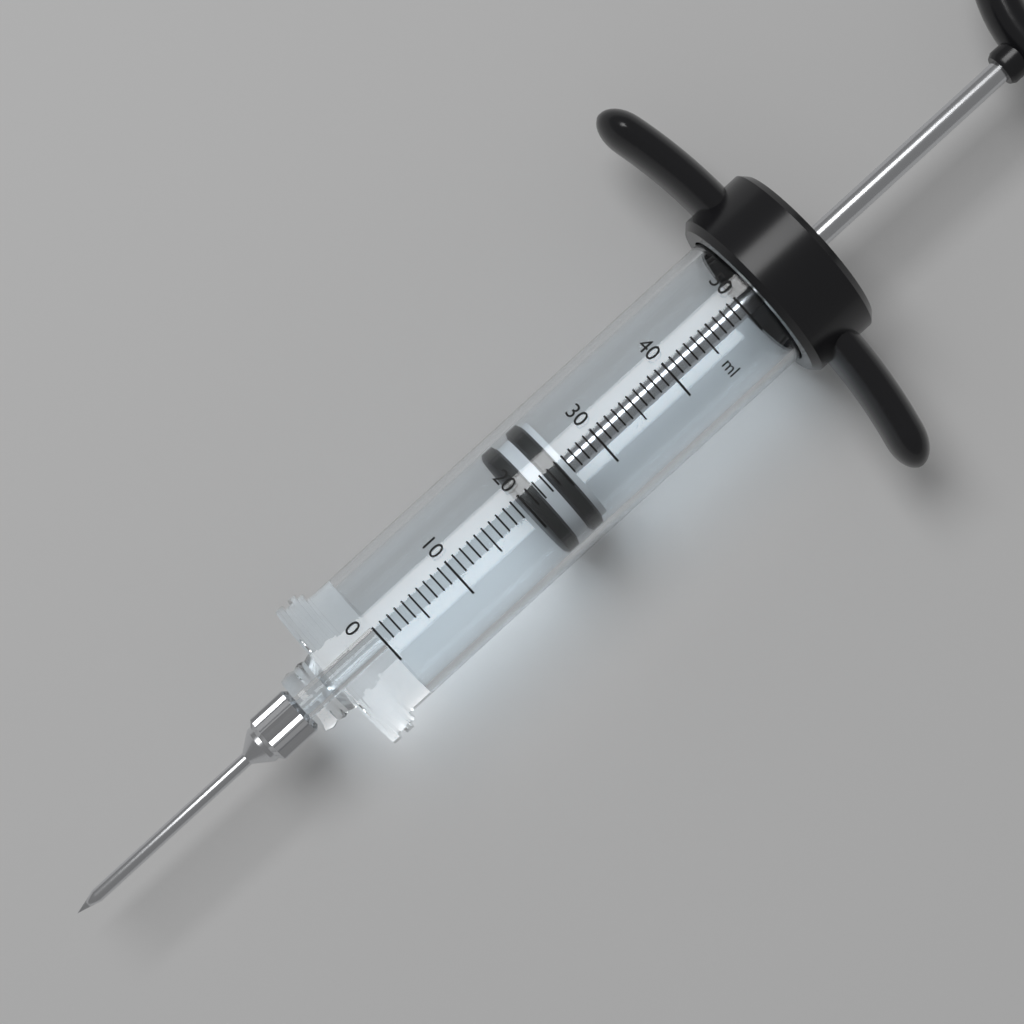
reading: 20 ml
